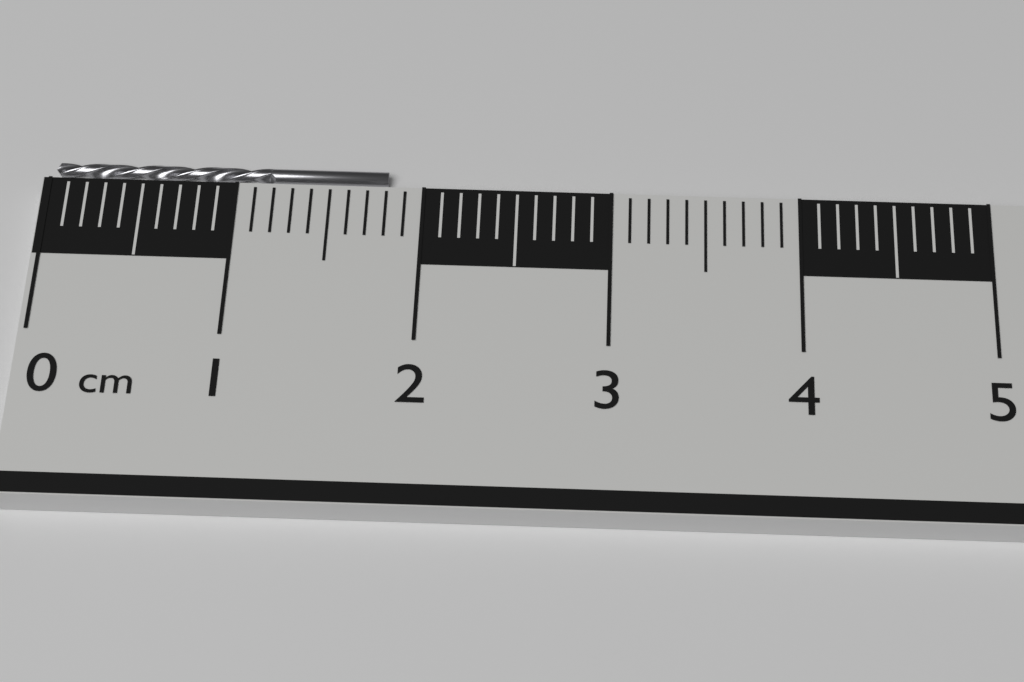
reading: 1.8 cm
